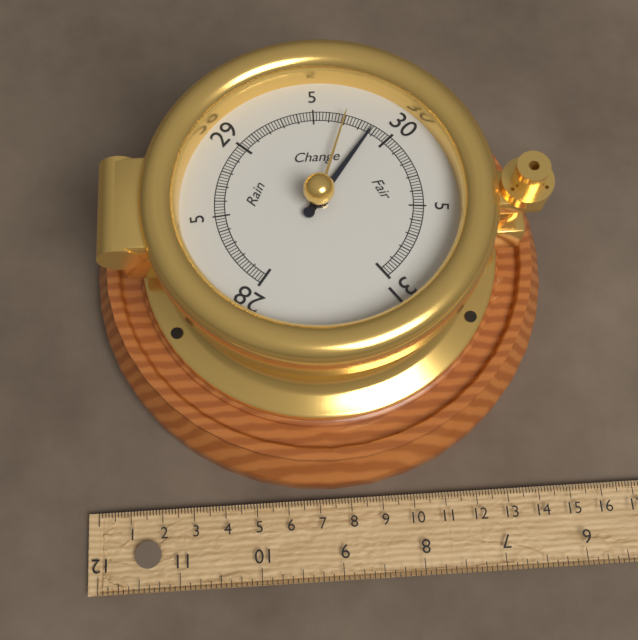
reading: 29.88 inHg
